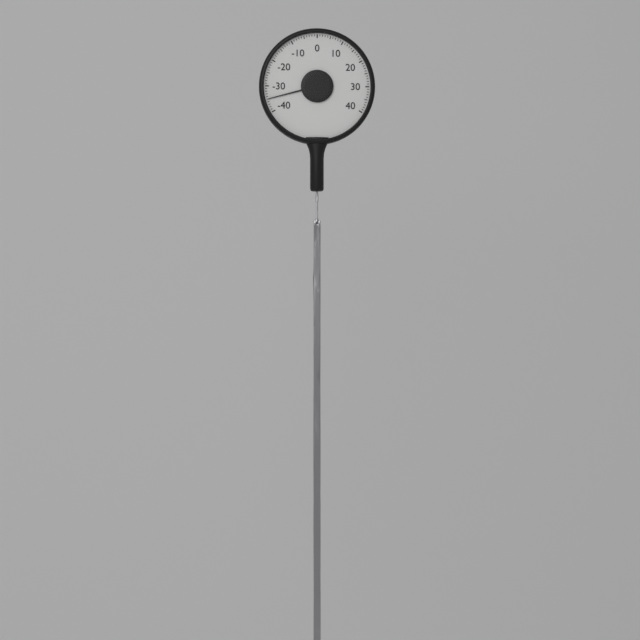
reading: -35 (no unit)
